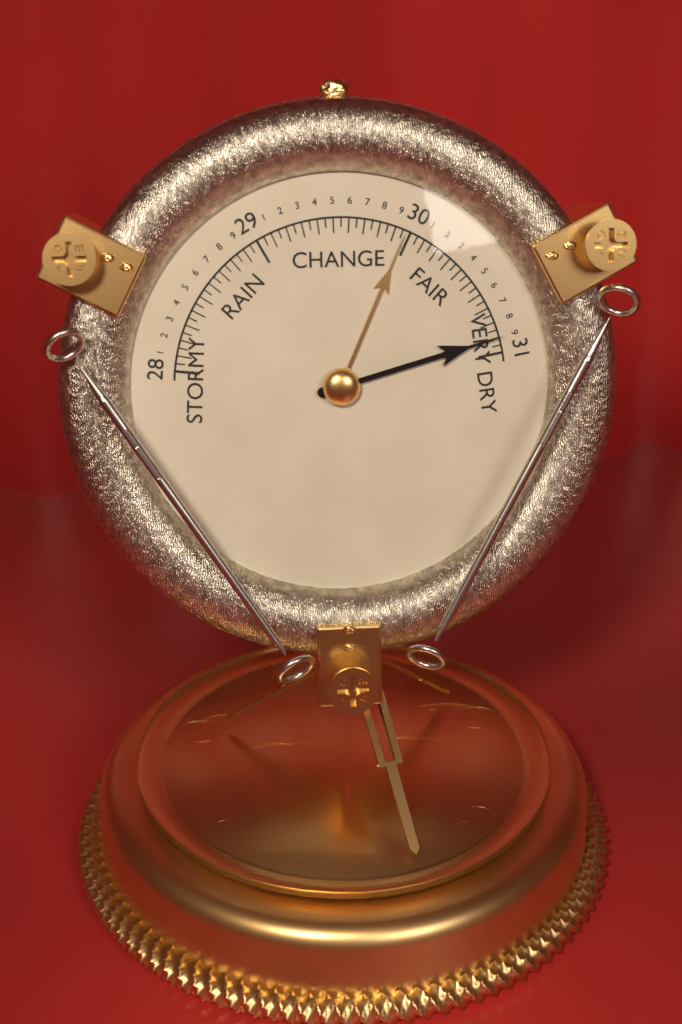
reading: 30.90 (no unit)
